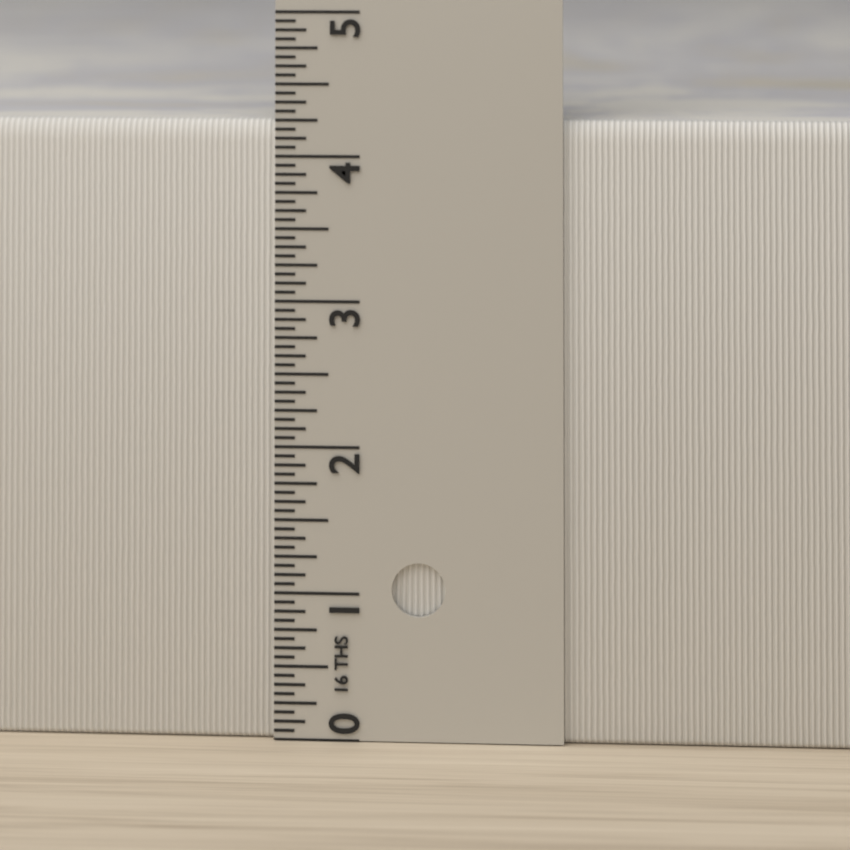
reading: 4.2500 in
